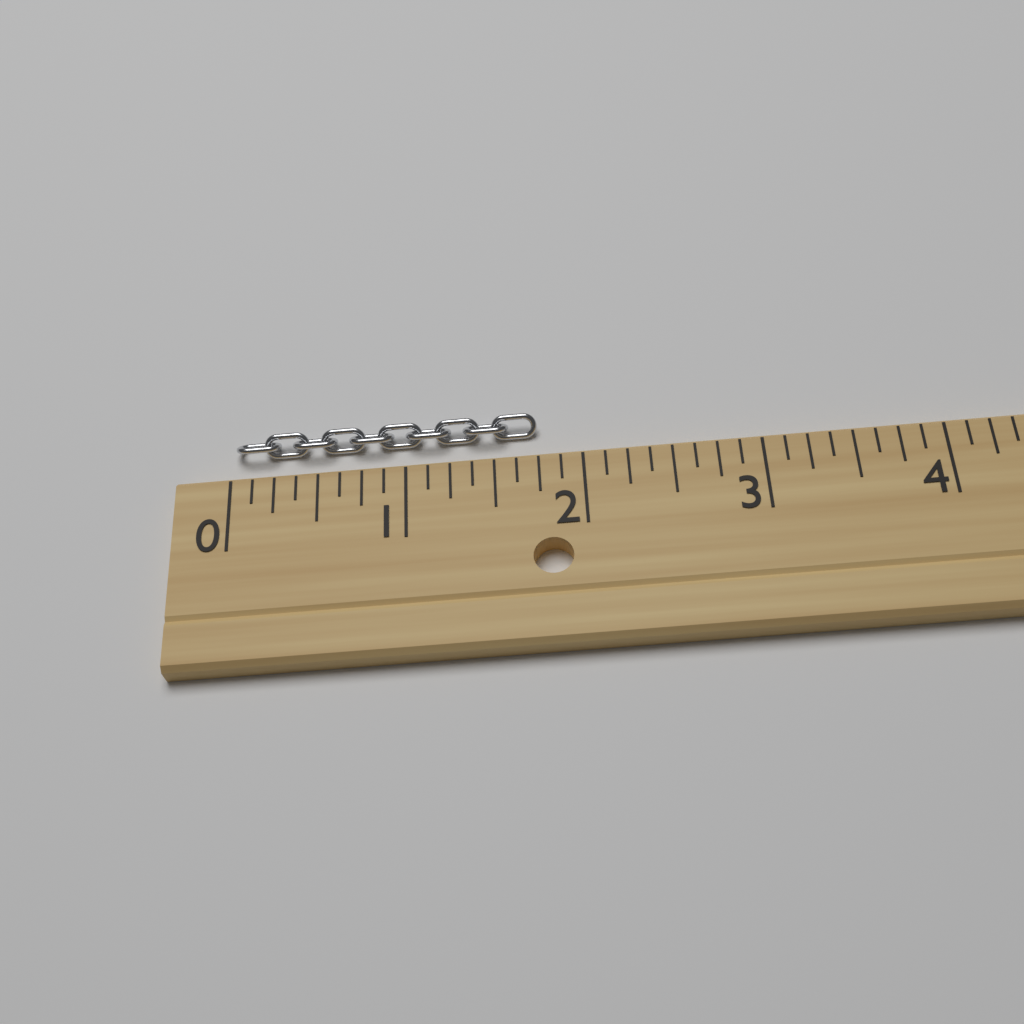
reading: 1.750 (no unit)
